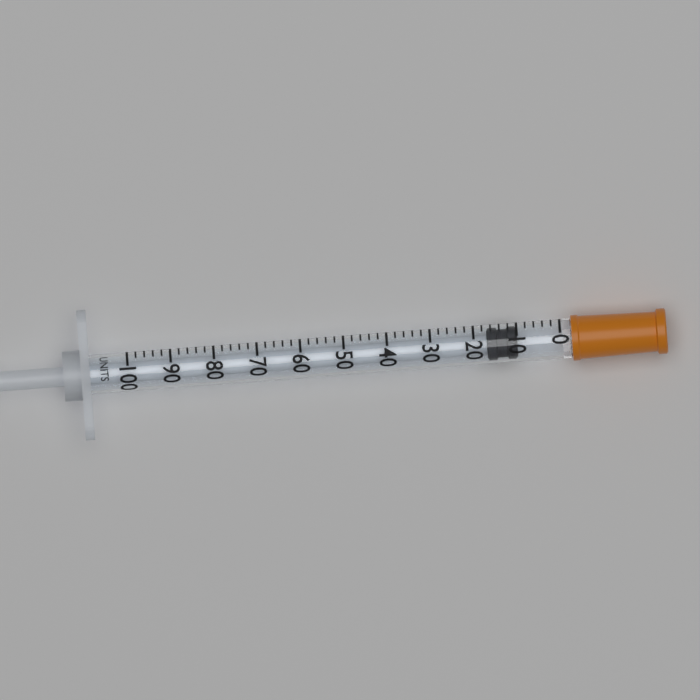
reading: 10 units
